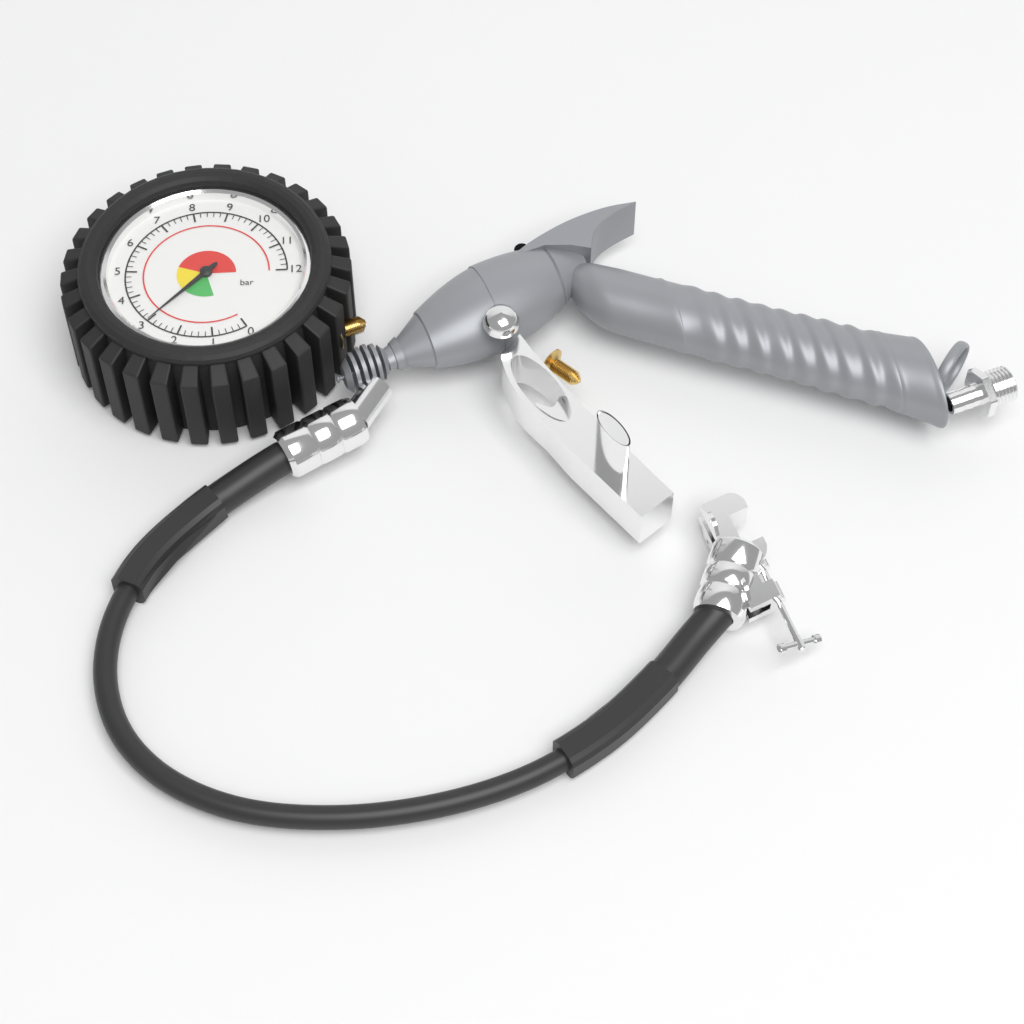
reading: 3.0 bar
